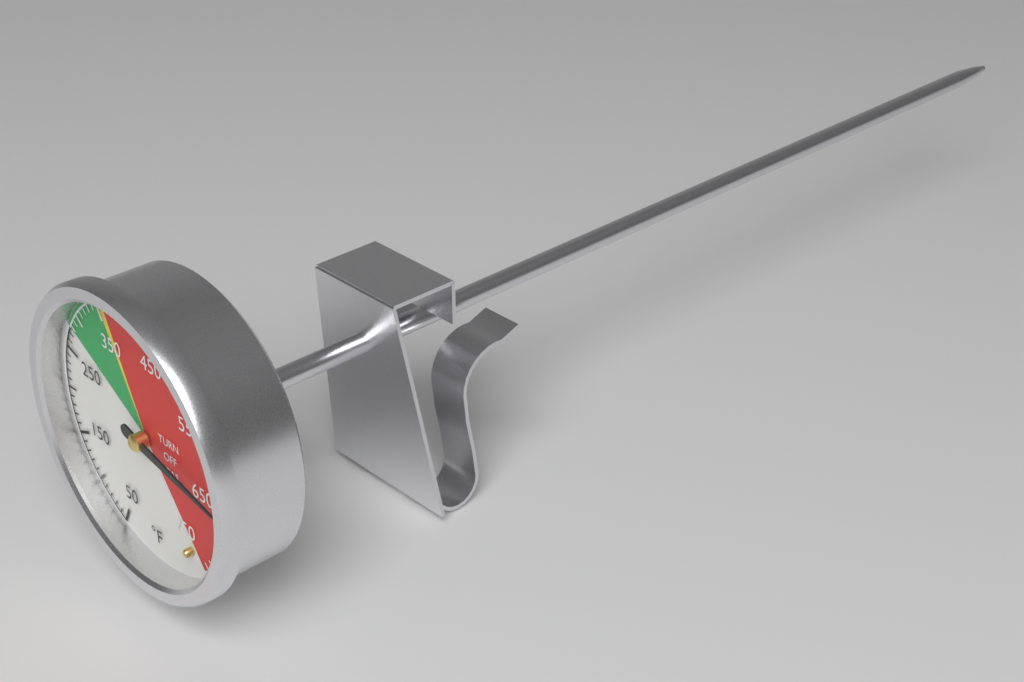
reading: 650 °F
